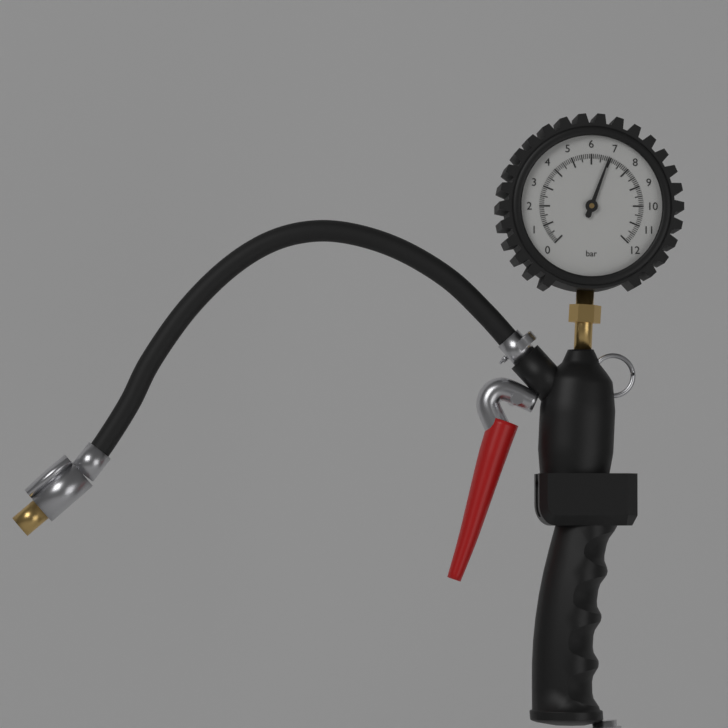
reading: 6.9 bar
